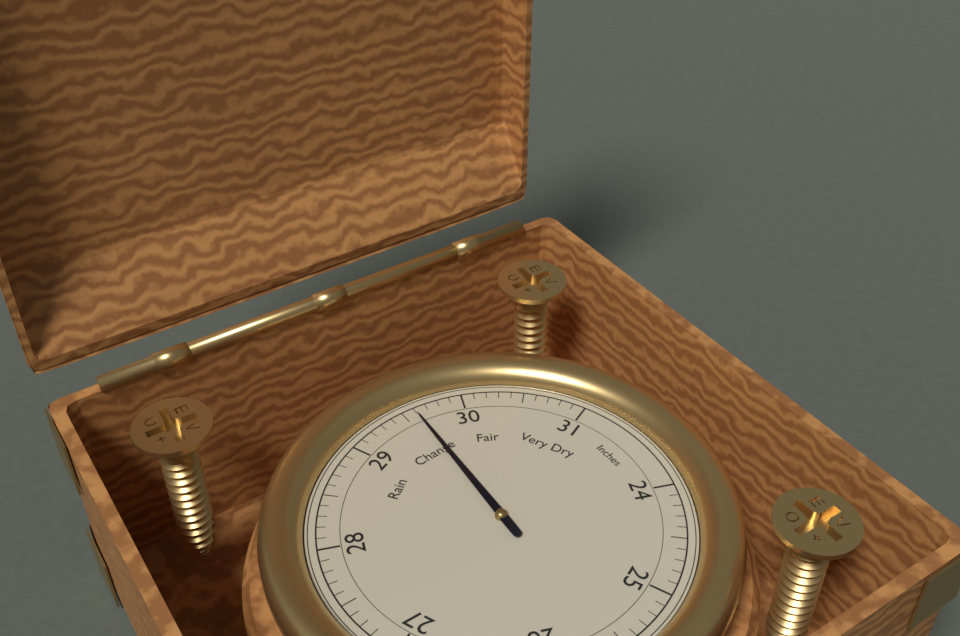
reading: 29.6 Inches
